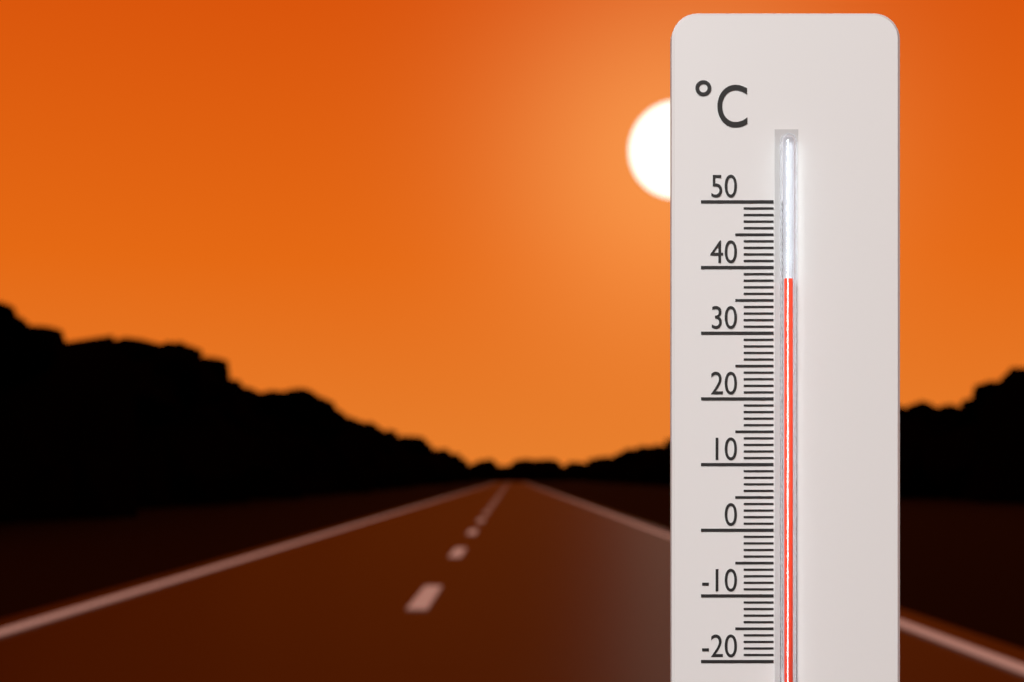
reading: 38 °C
